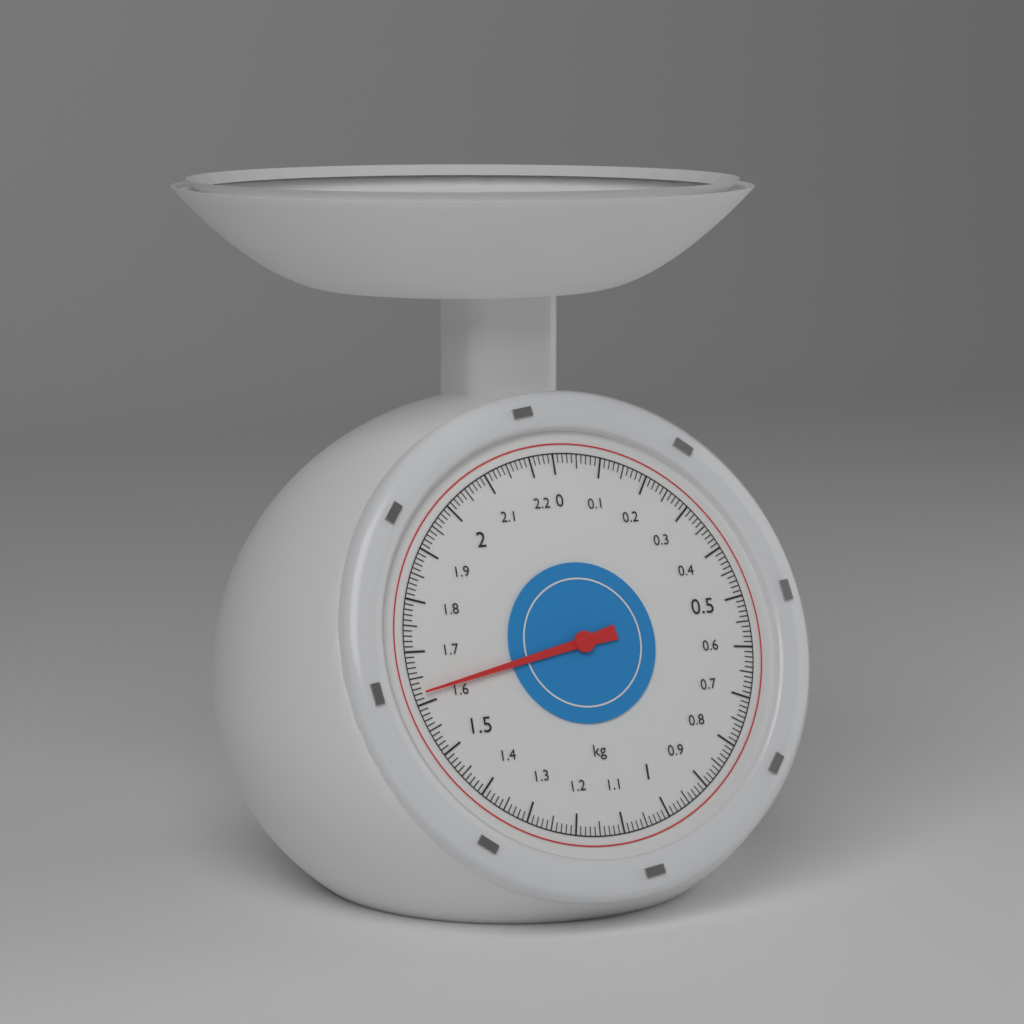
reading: 1.62 kg
